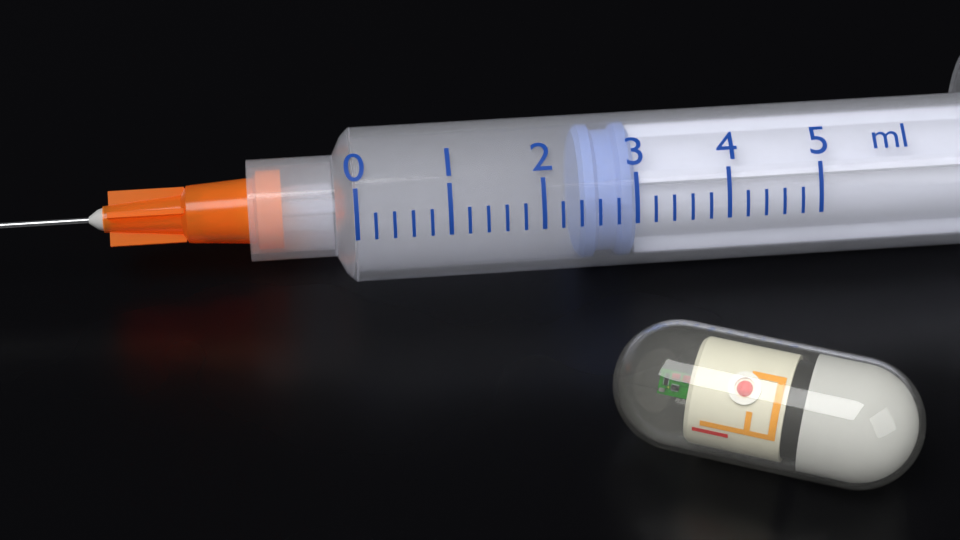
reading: 2.4 ml
